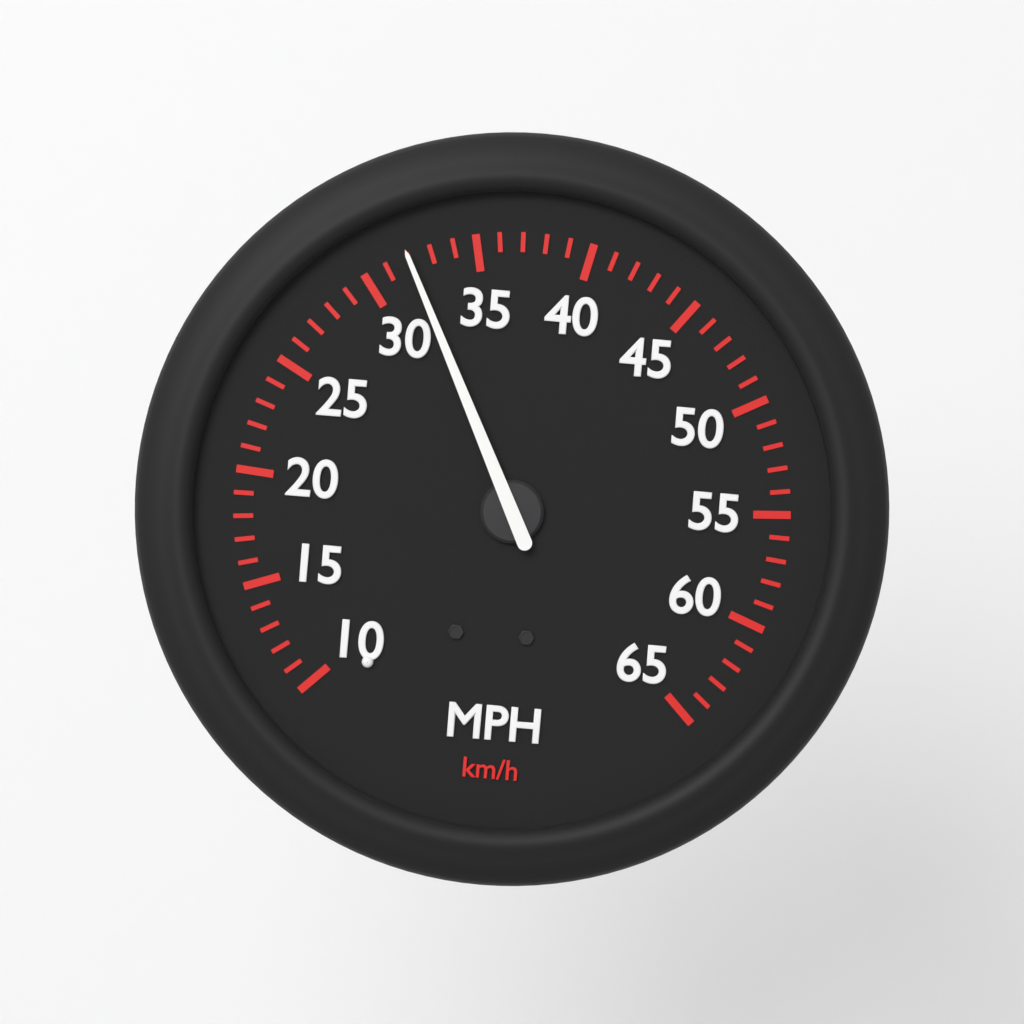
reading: 32 mph
